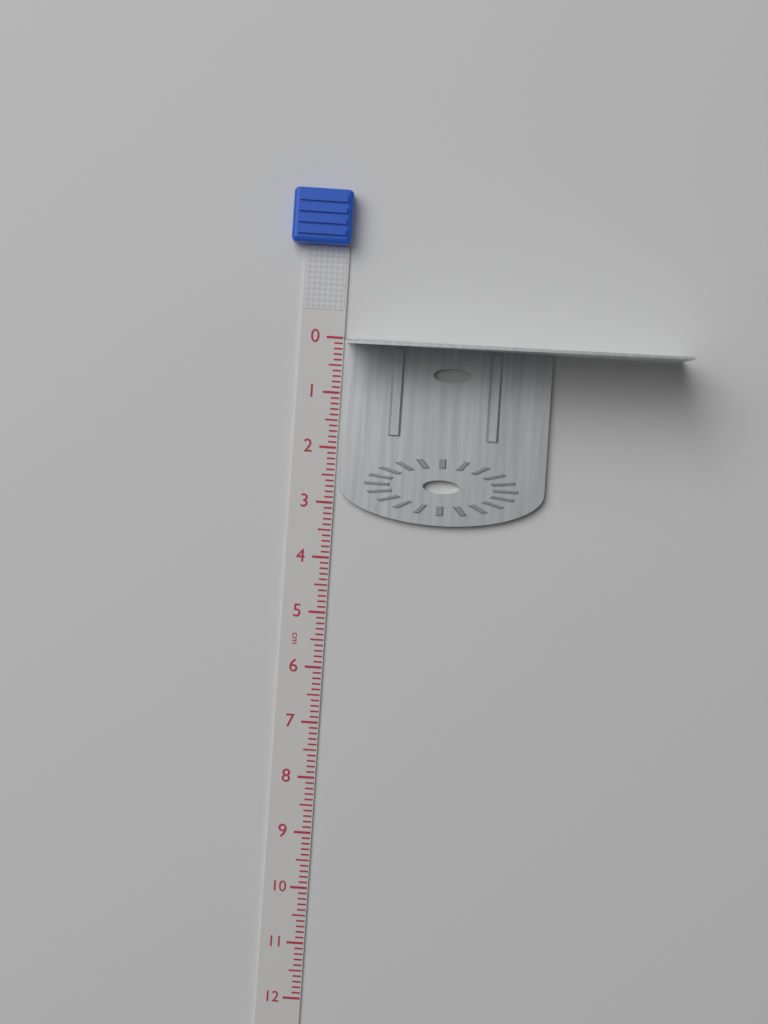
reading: 3.3 cm
